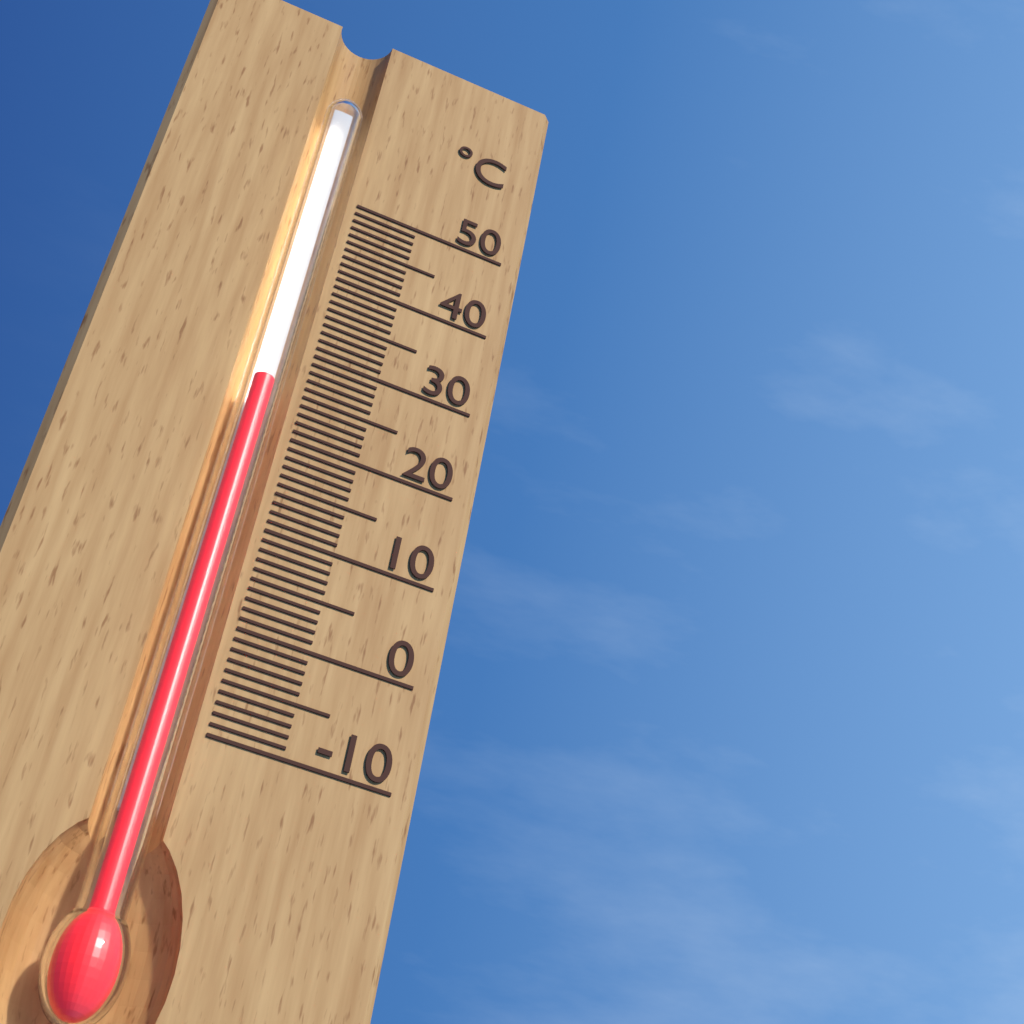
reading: 25 °C
